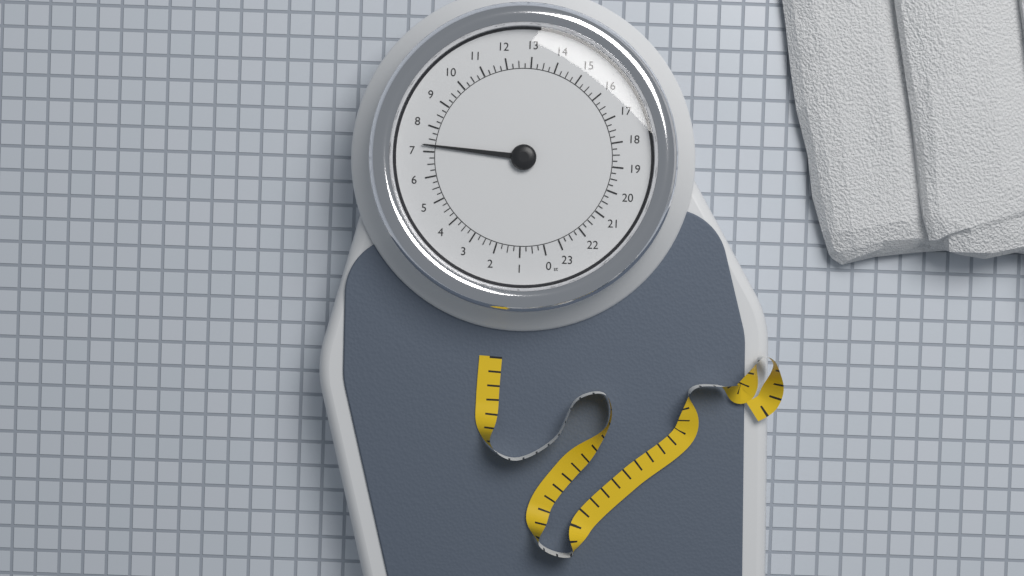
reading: 7.25 st
